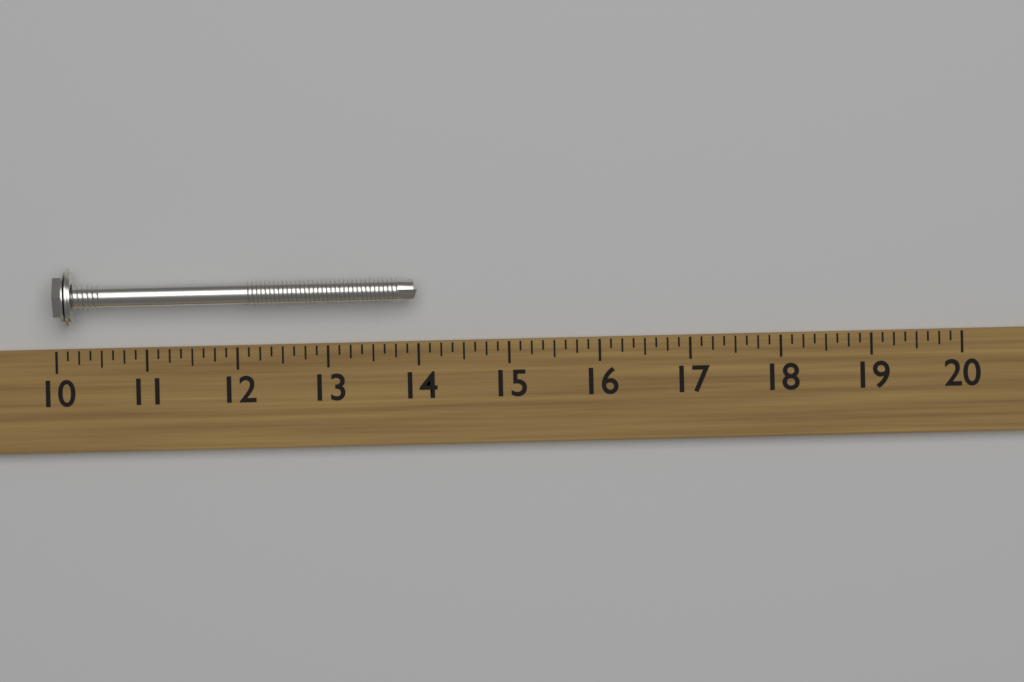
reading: 14.000 (no unit)
